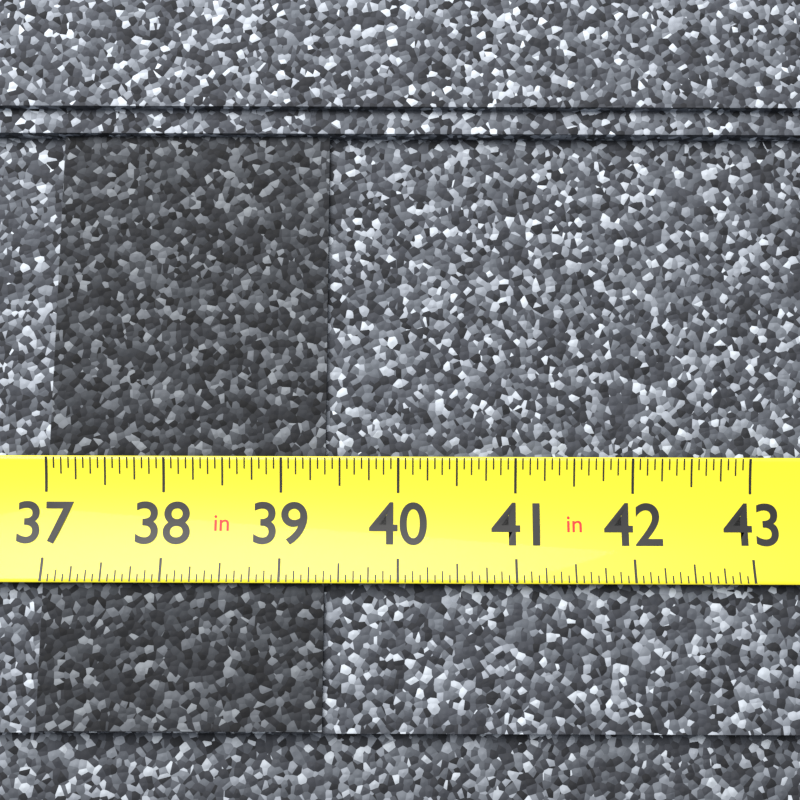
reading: 39.3750 in
